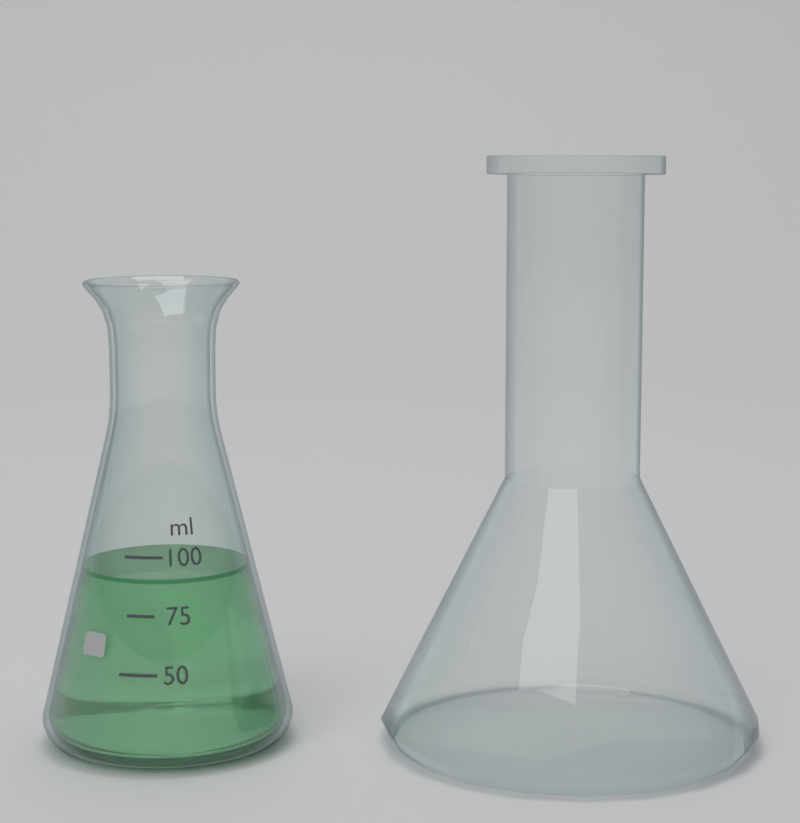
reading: 90 ml
